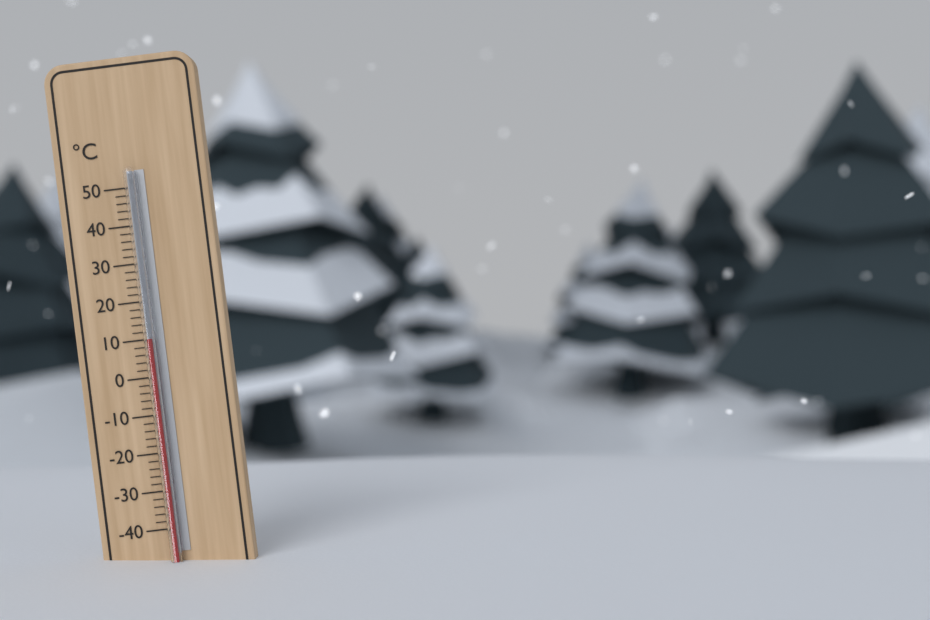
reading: 10 °C
